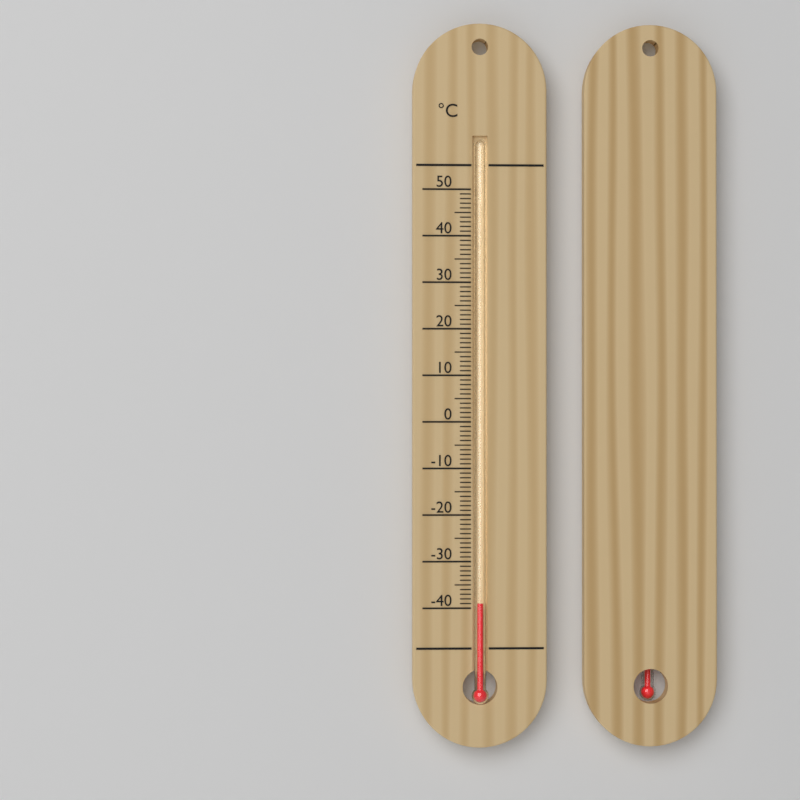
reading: -39 °C
